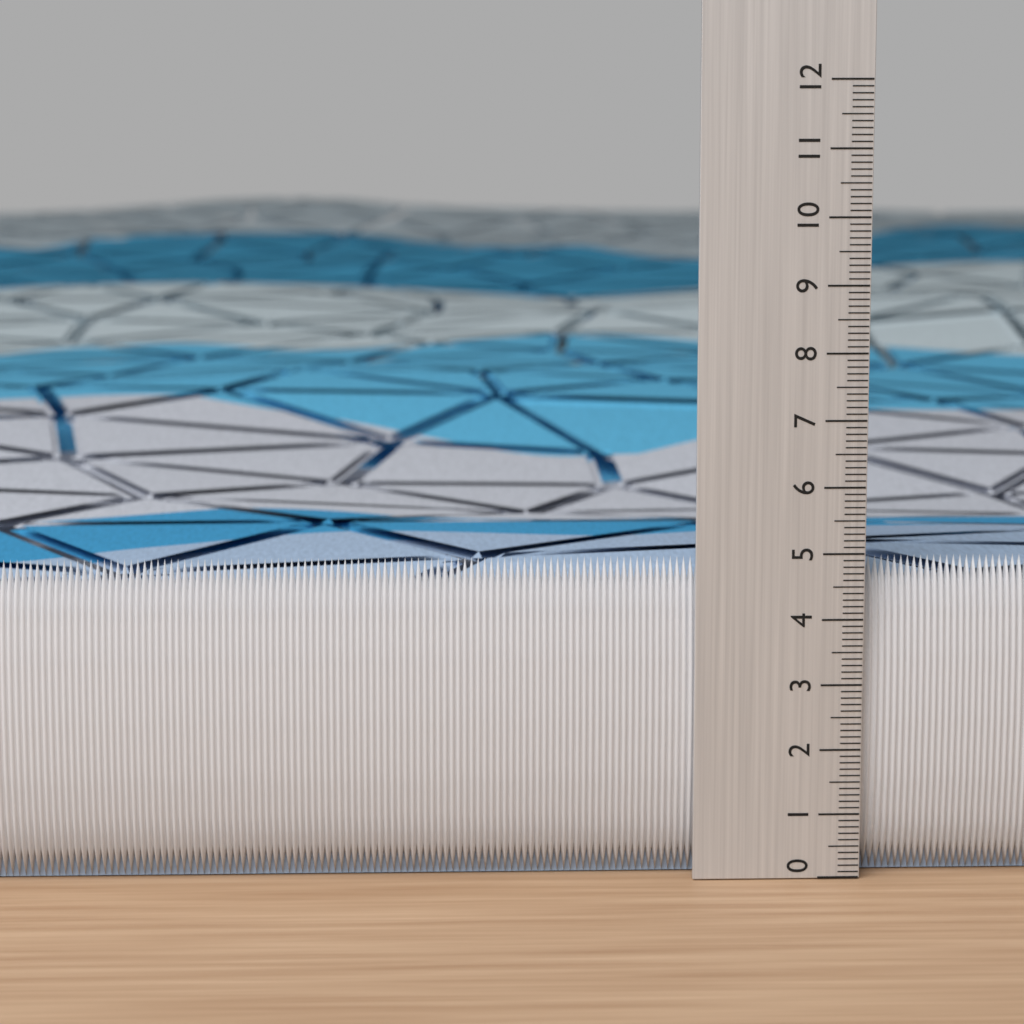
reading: 4.9 (no unit)
